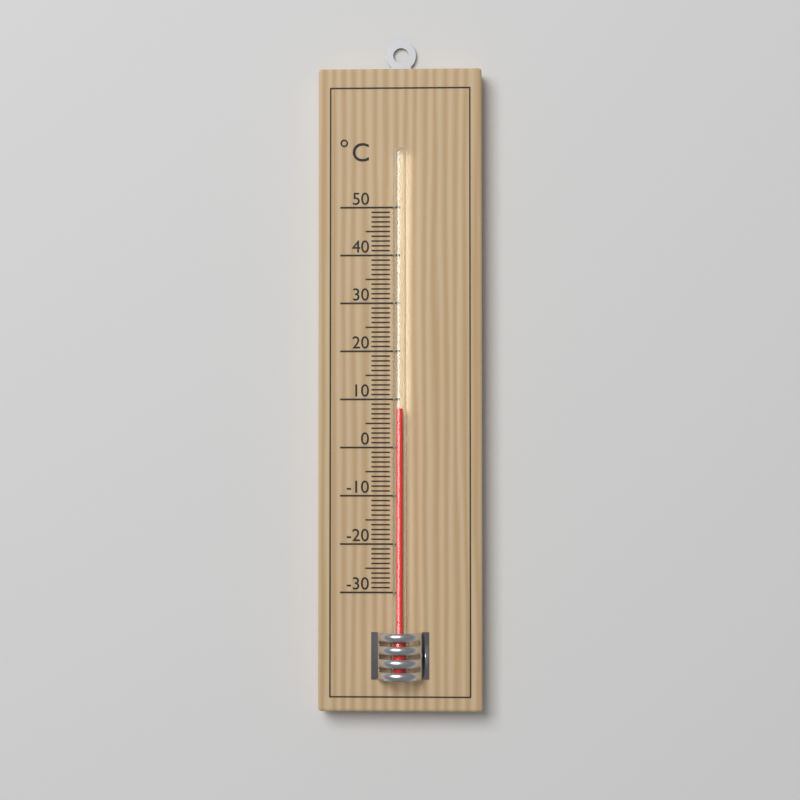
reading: 8 °C
